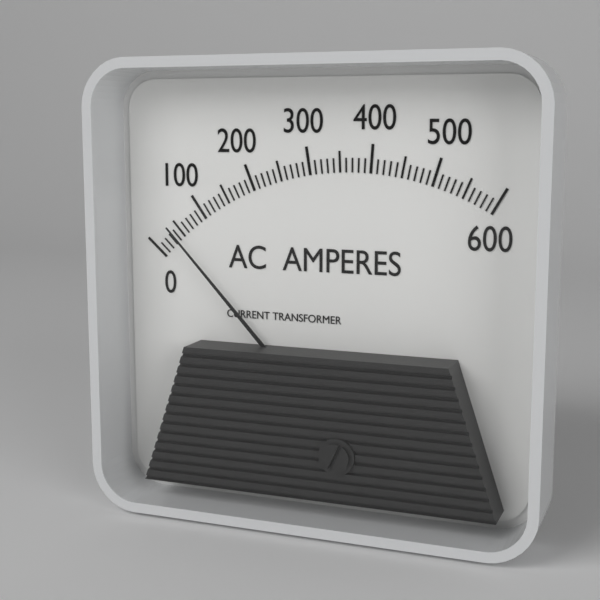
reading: 40 A
